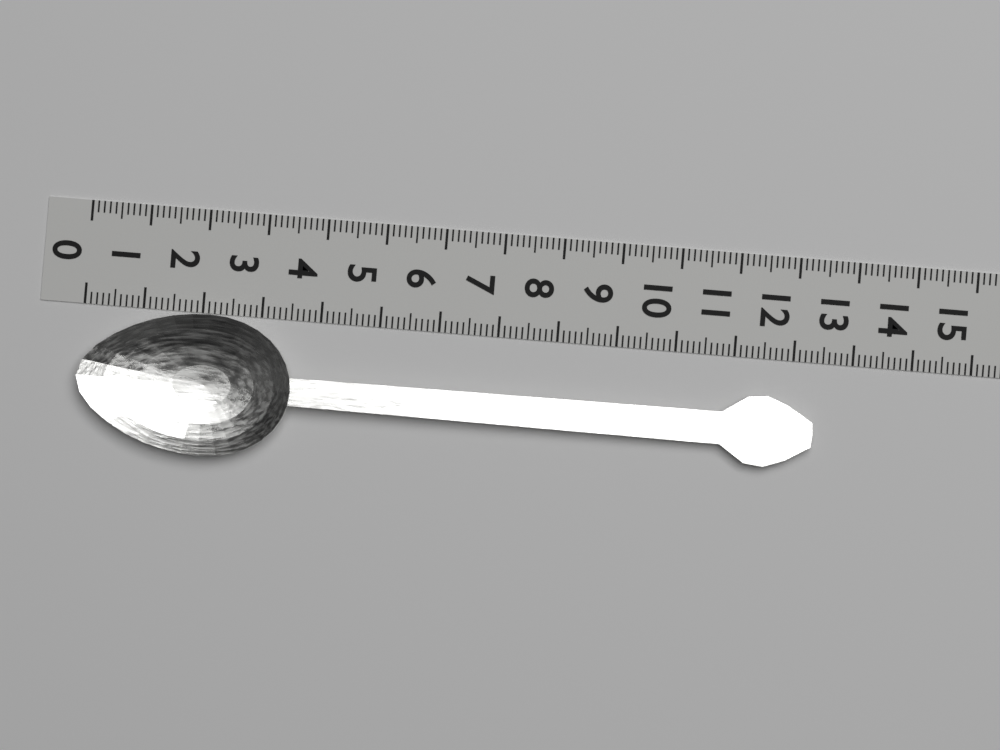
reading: 12.4 (no unit)
